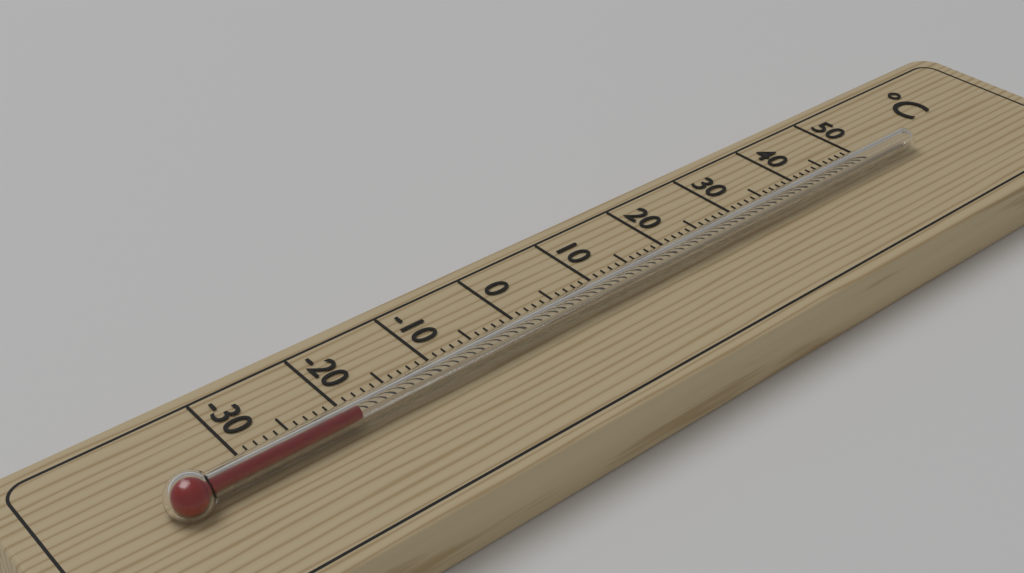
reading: -20 °C
